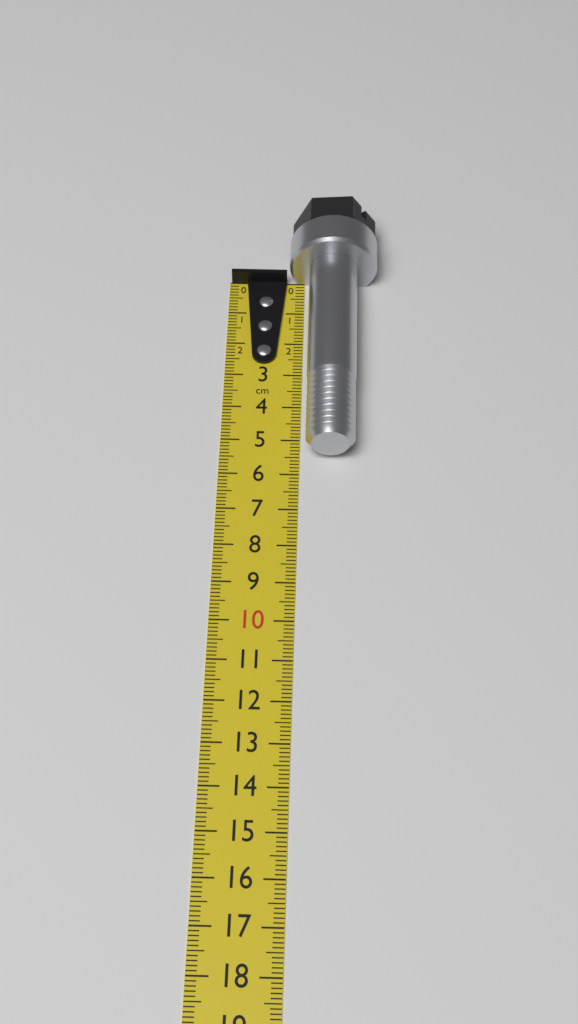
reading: 5.5 cm
